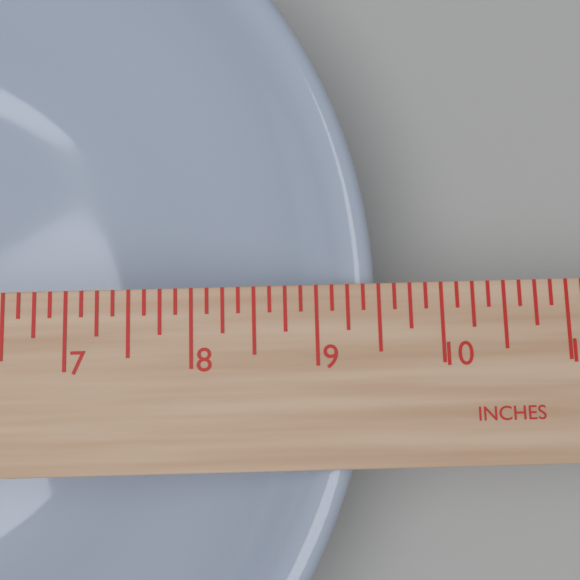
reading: 9.500 in
